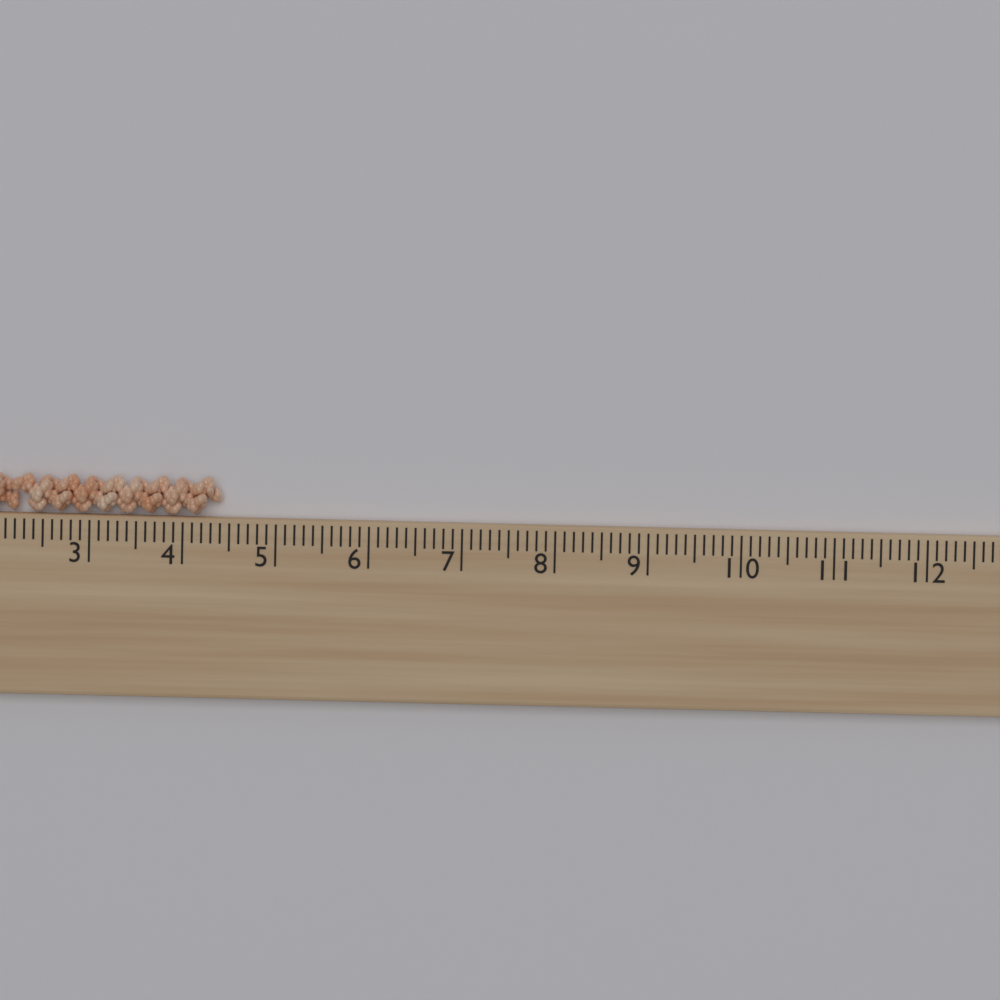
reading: 4.4 cm
